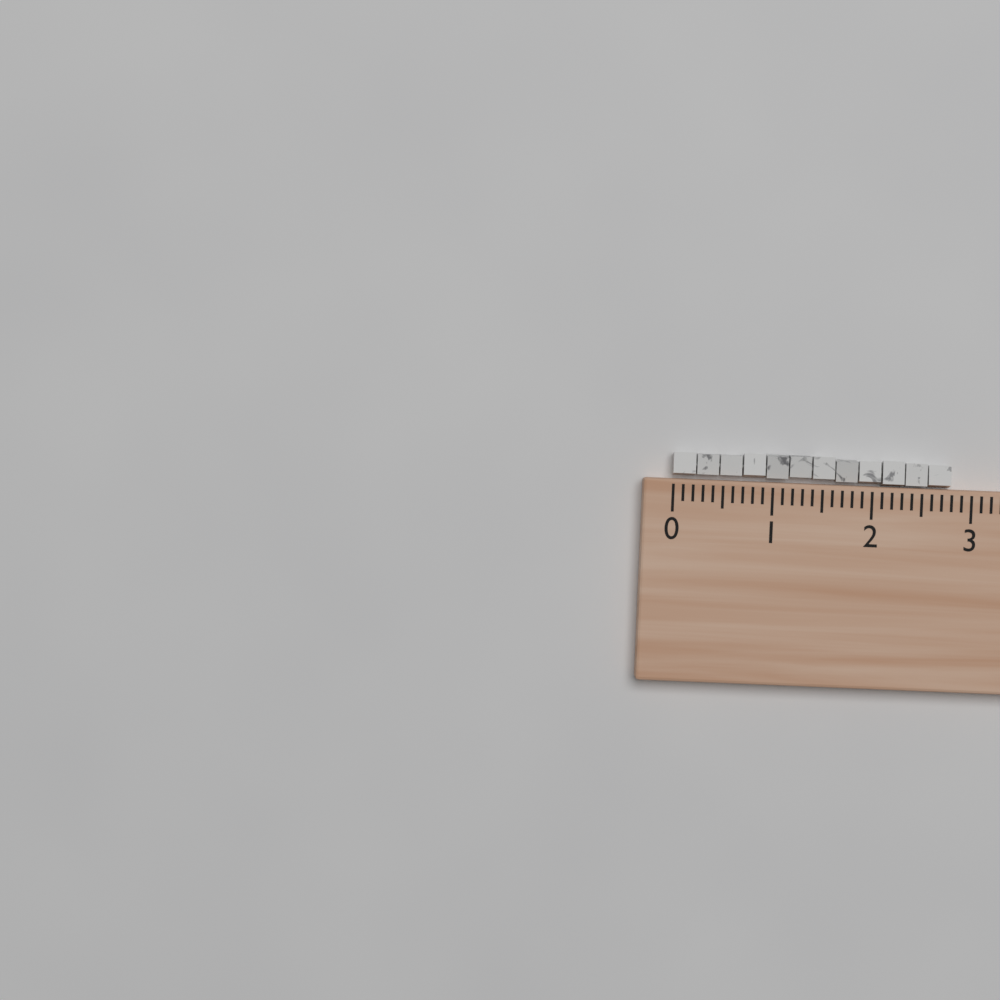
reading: 2.8 (no unit)
